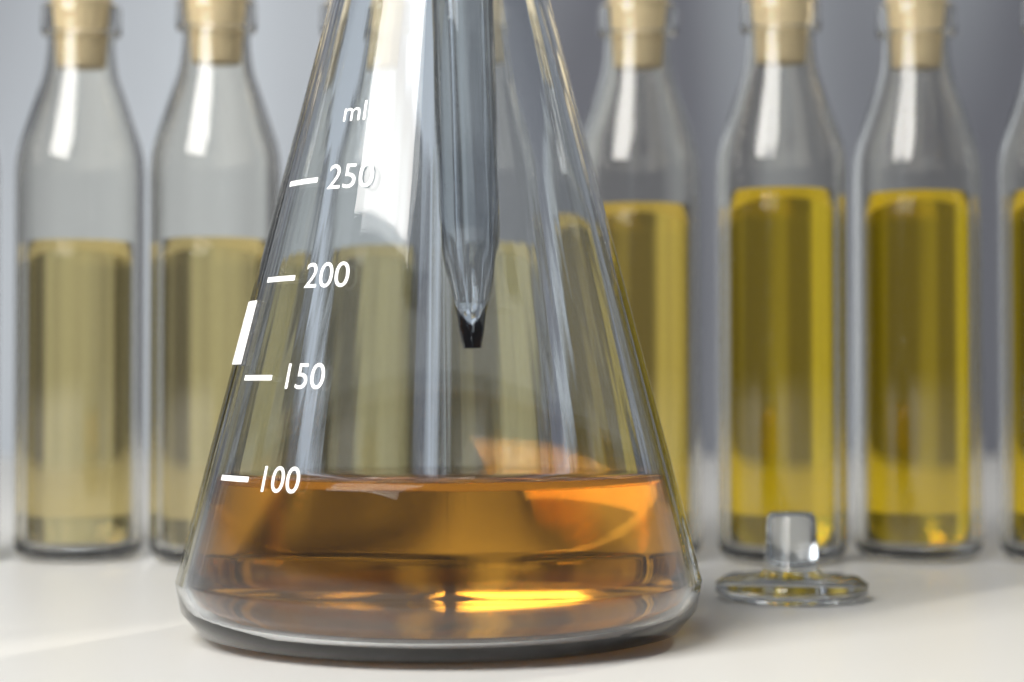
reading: 100 ml
